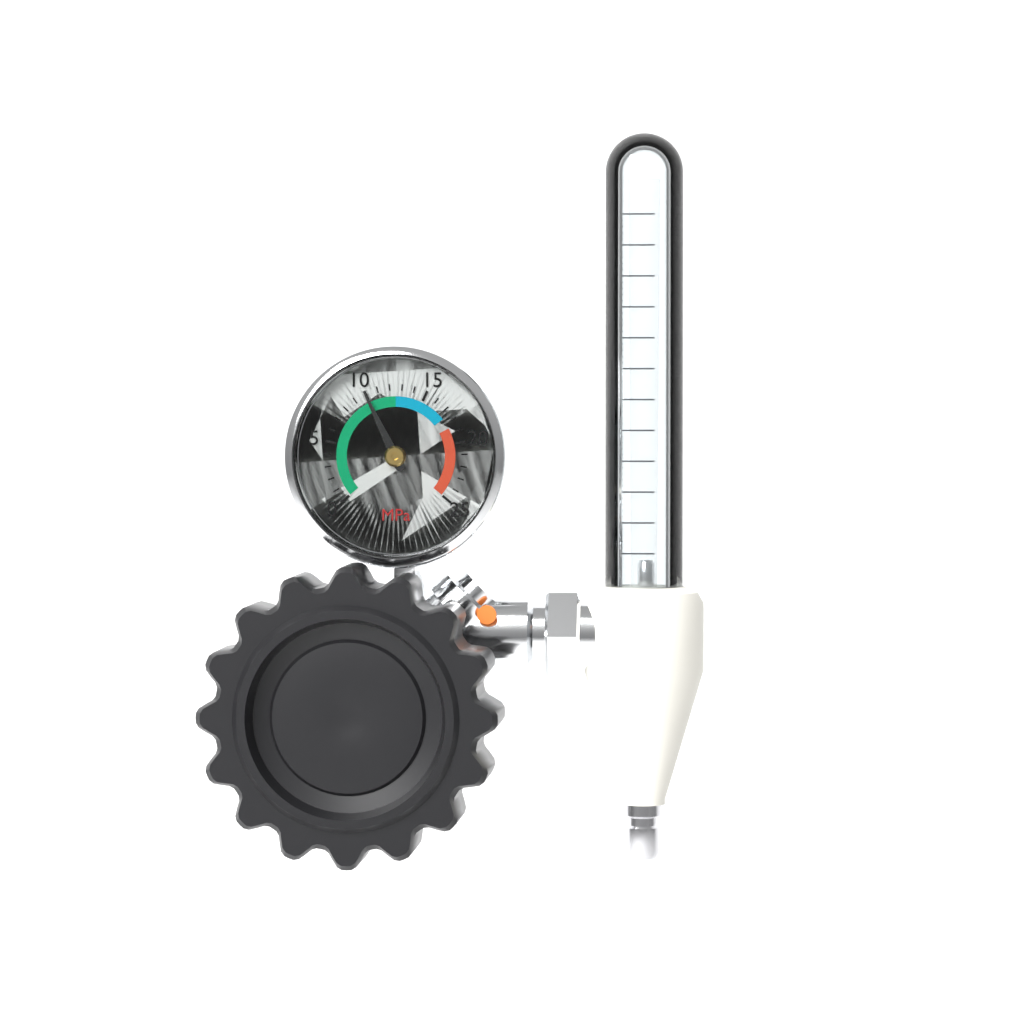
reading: 10 MPa
